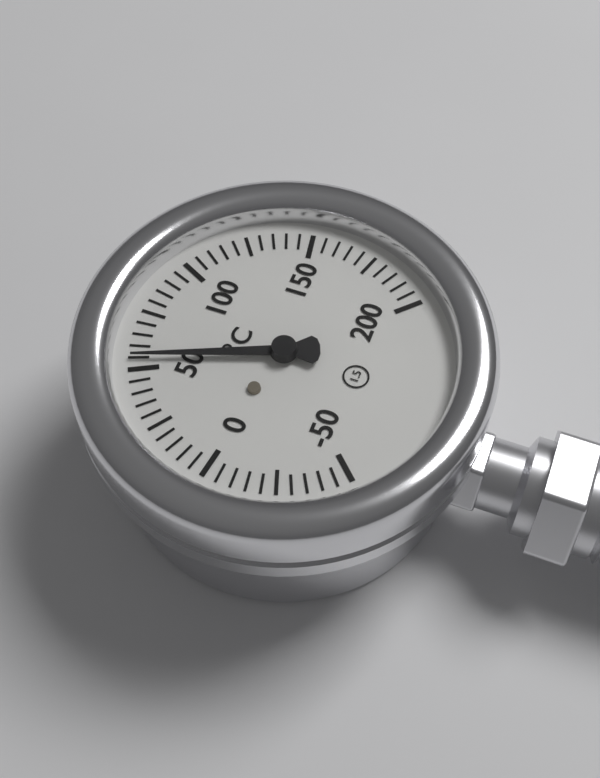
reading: 55 °C
